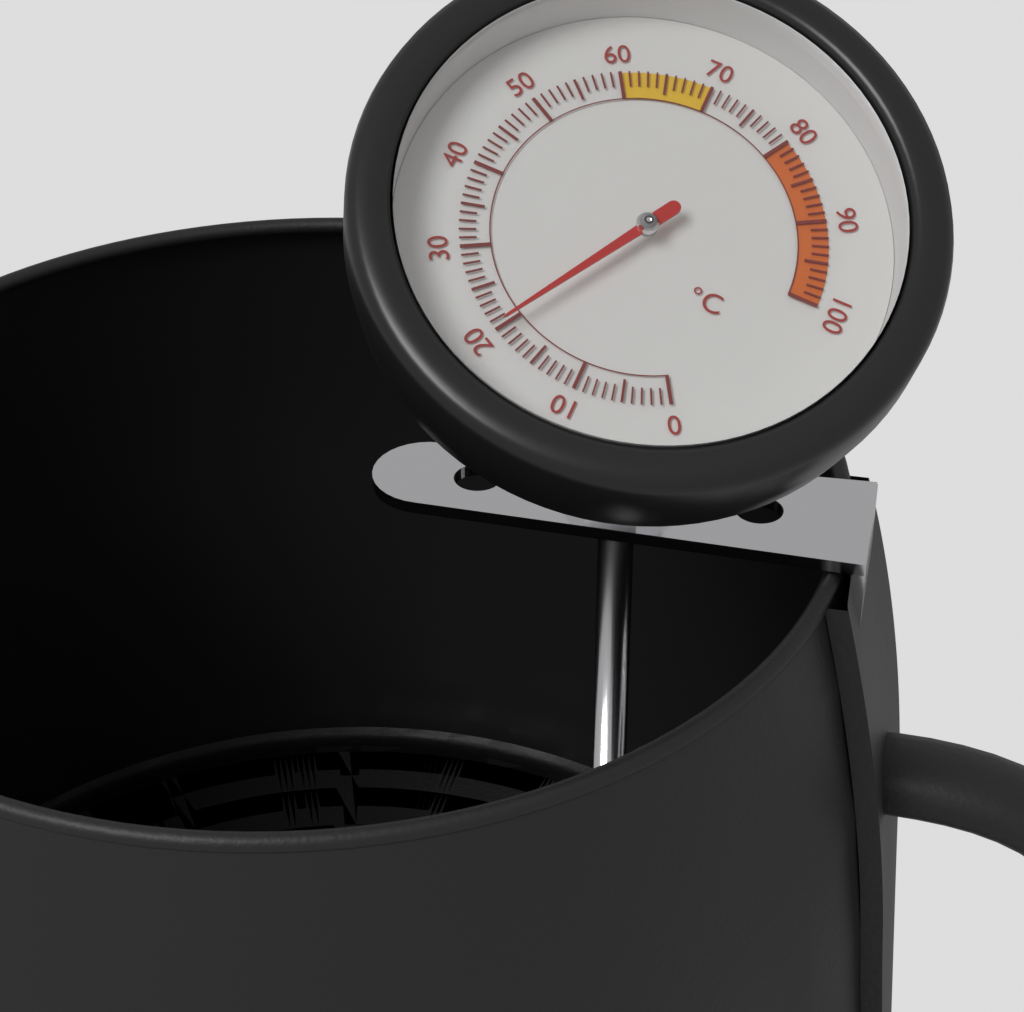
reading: 20 °C
